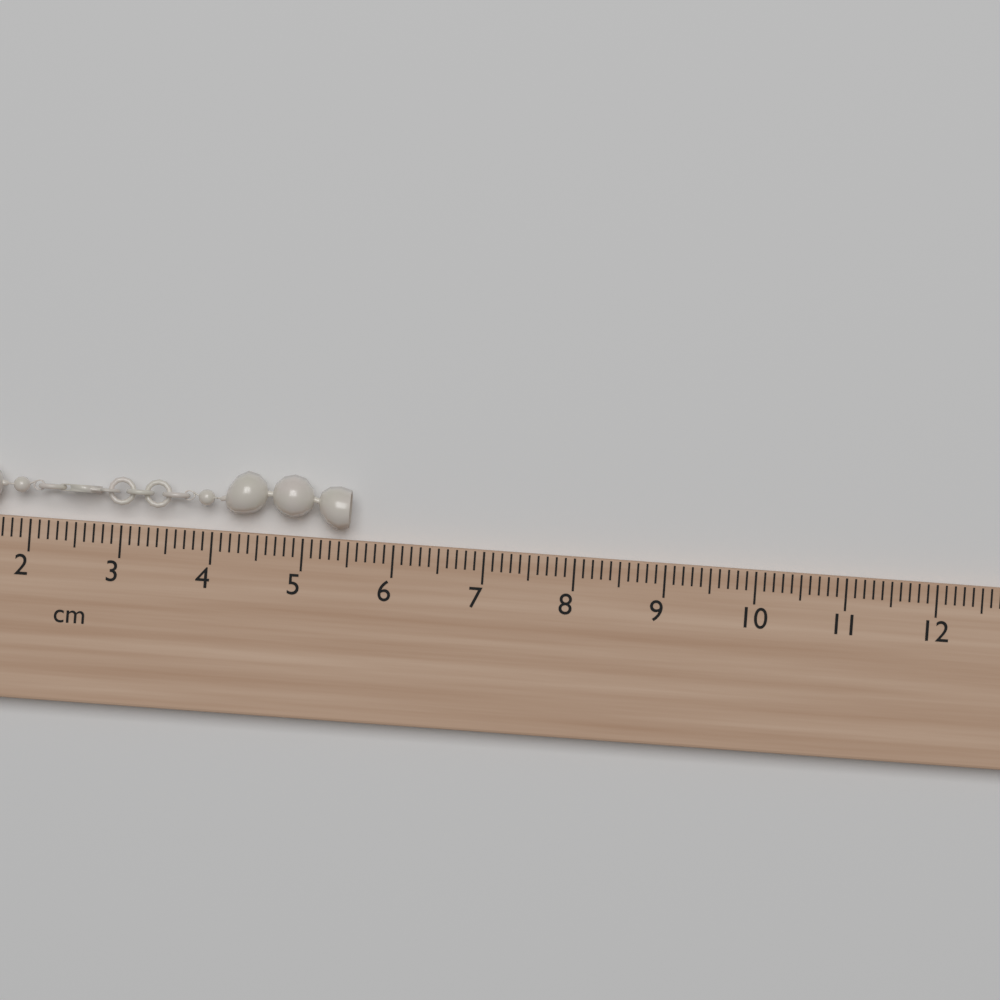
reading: 5.5 cm
